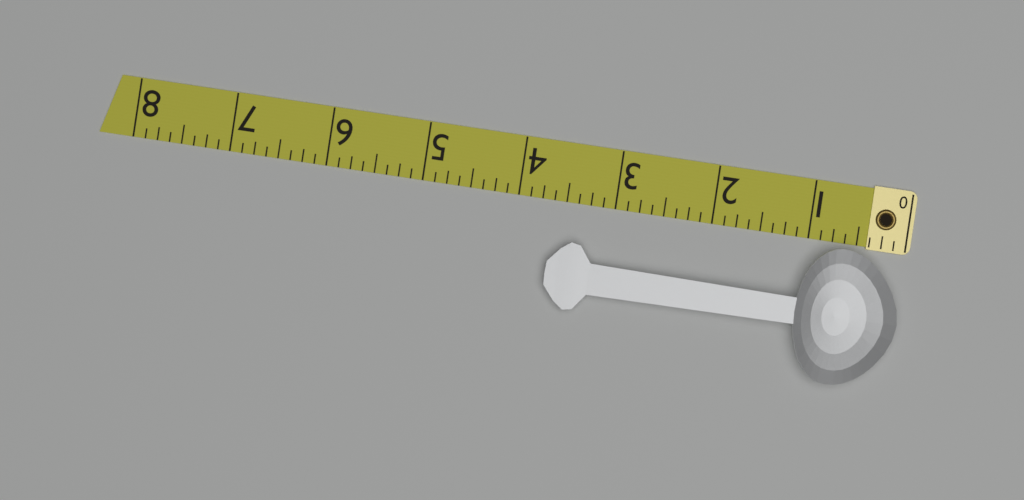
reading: 3.625 (no unit)
